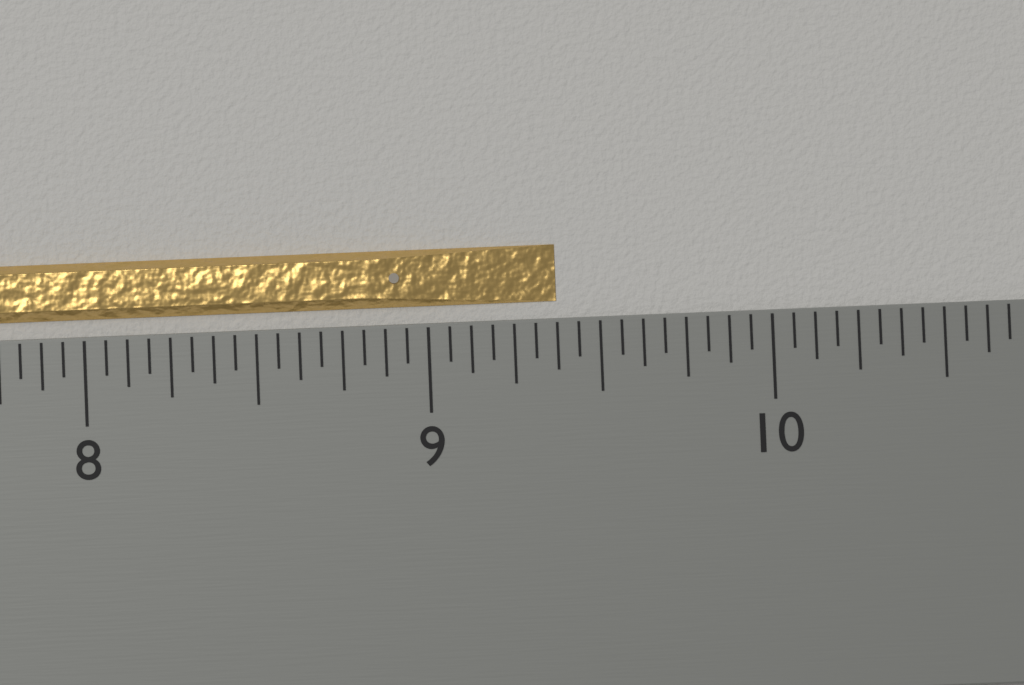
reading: 9.3750 inch
